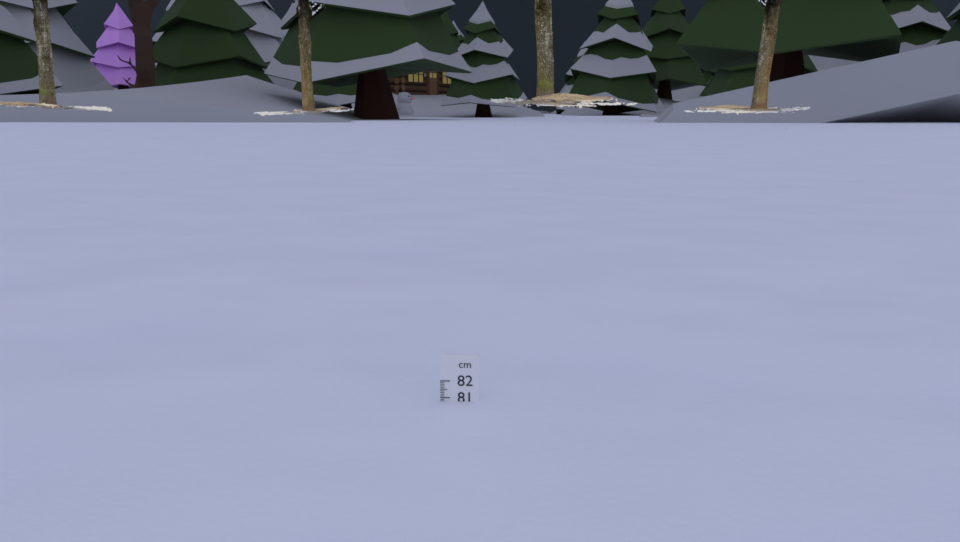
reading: 80.8 cm
